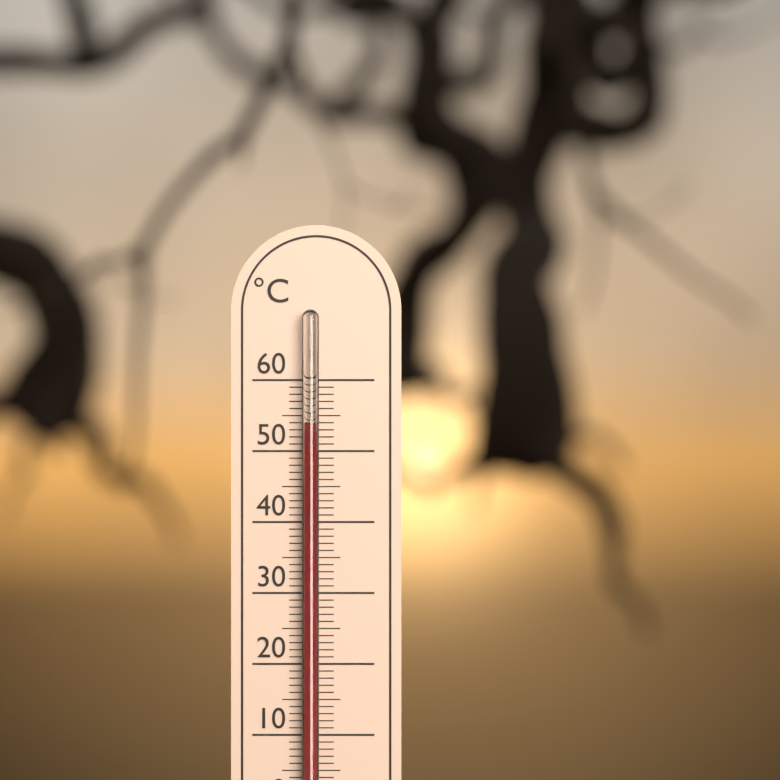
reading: 54 °C
